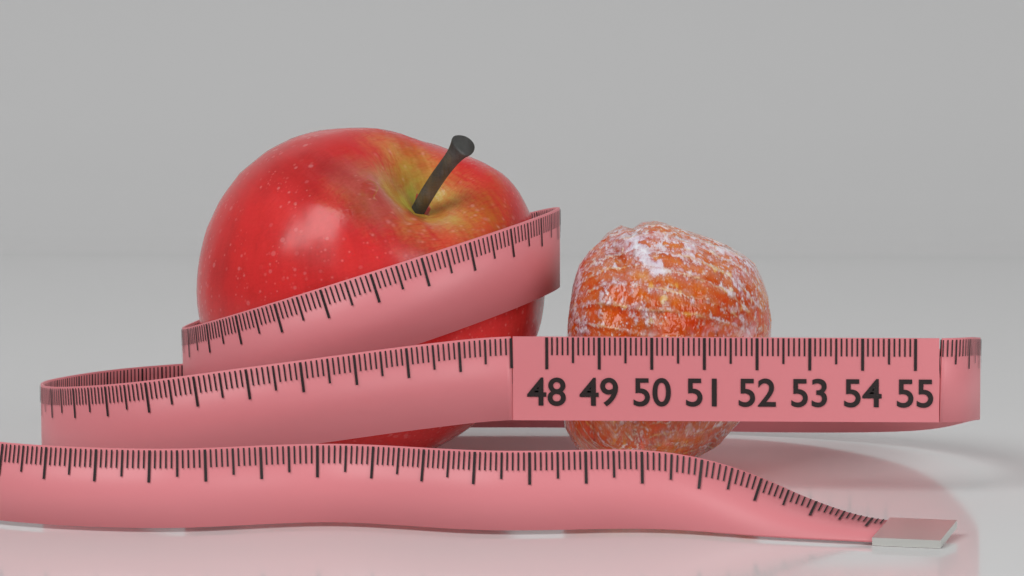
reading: 52.2 (no unit)
